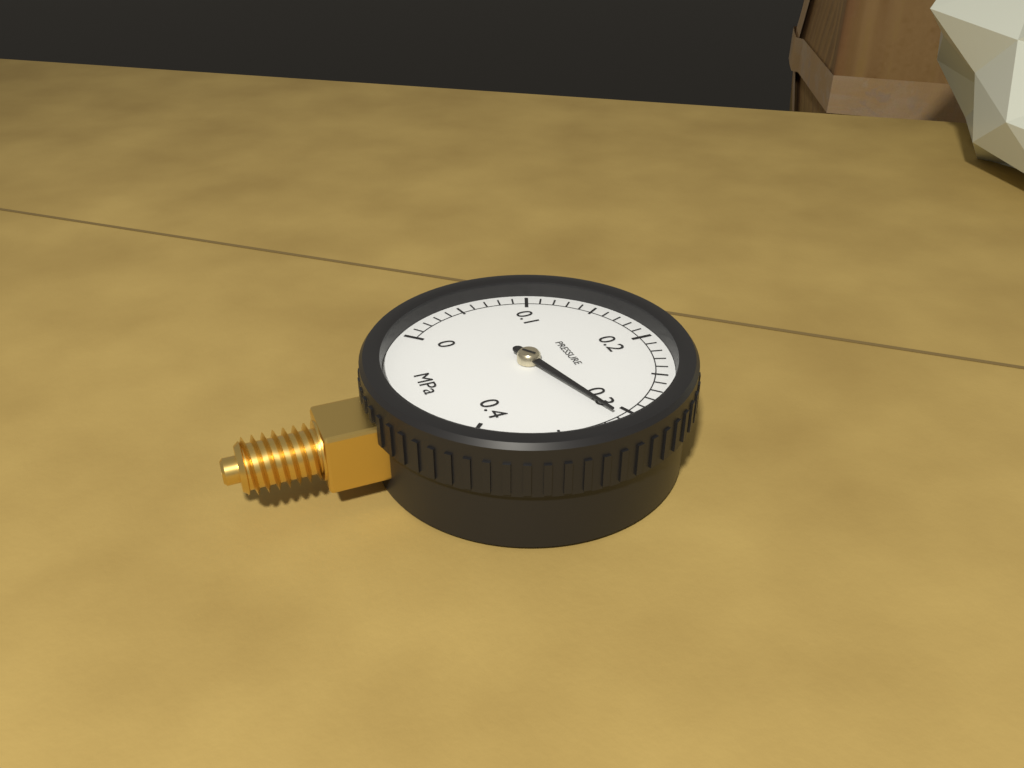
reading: 0.31 MPa
